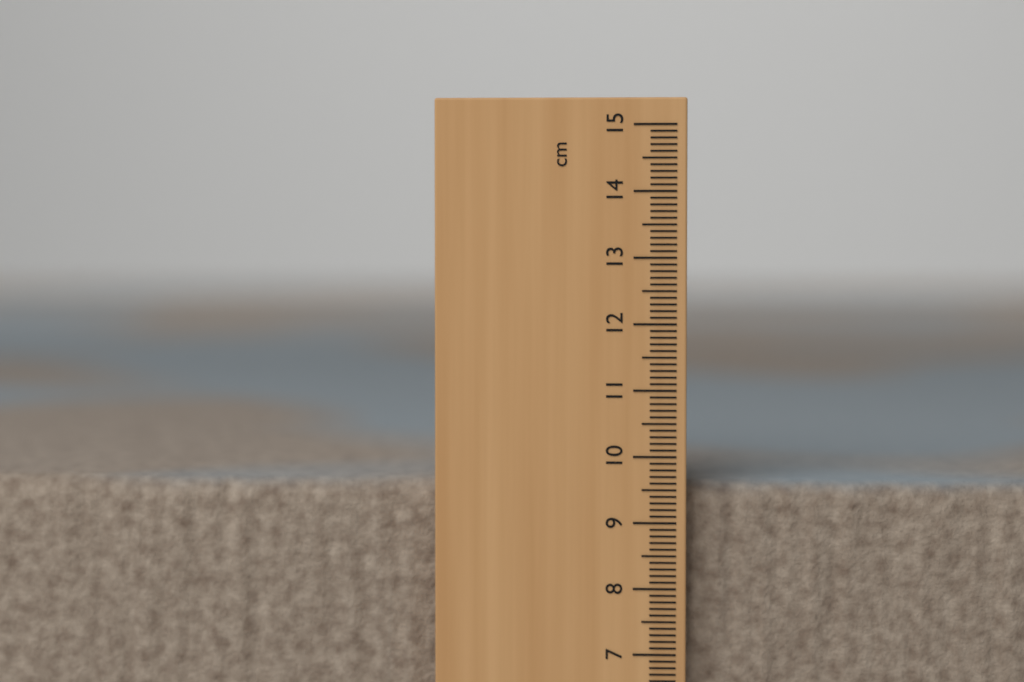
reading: 9.6 cm
